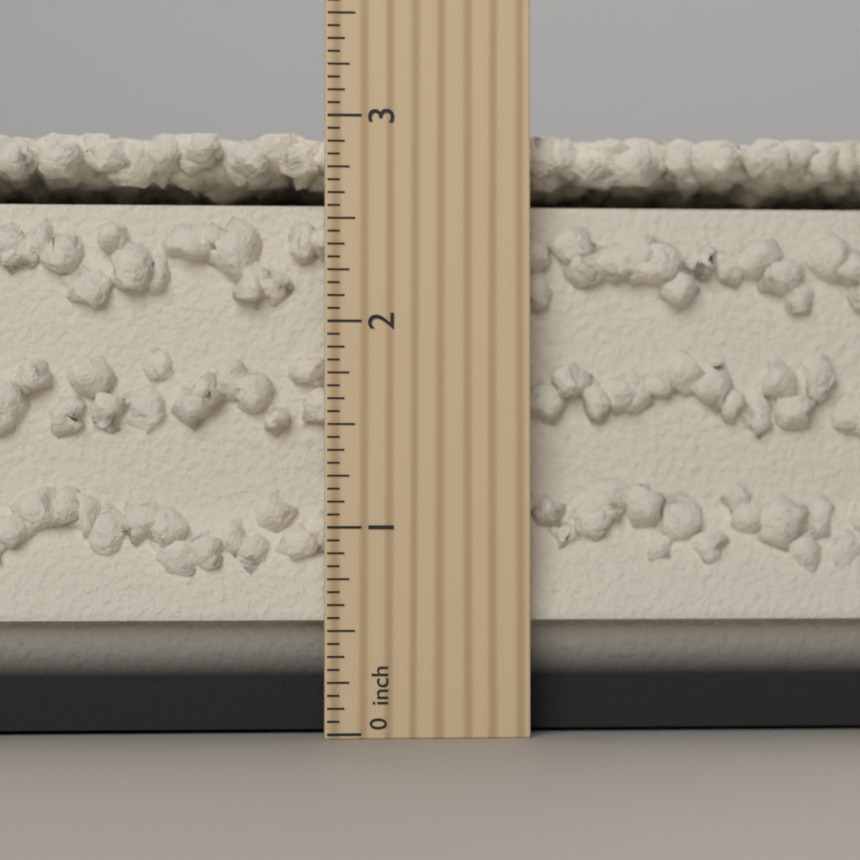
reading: 2.9375 inch
